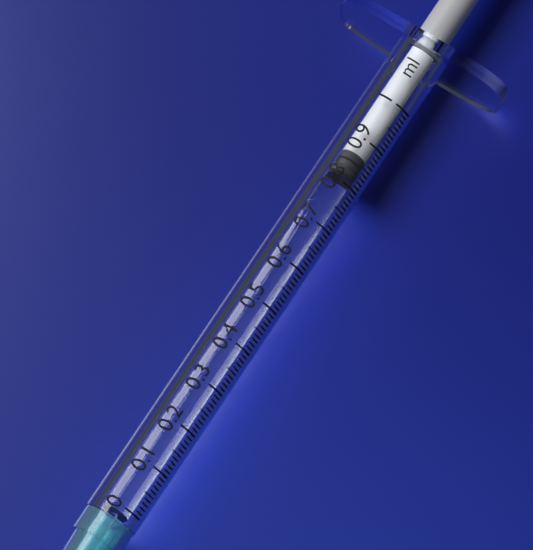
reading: 0.82 ml
